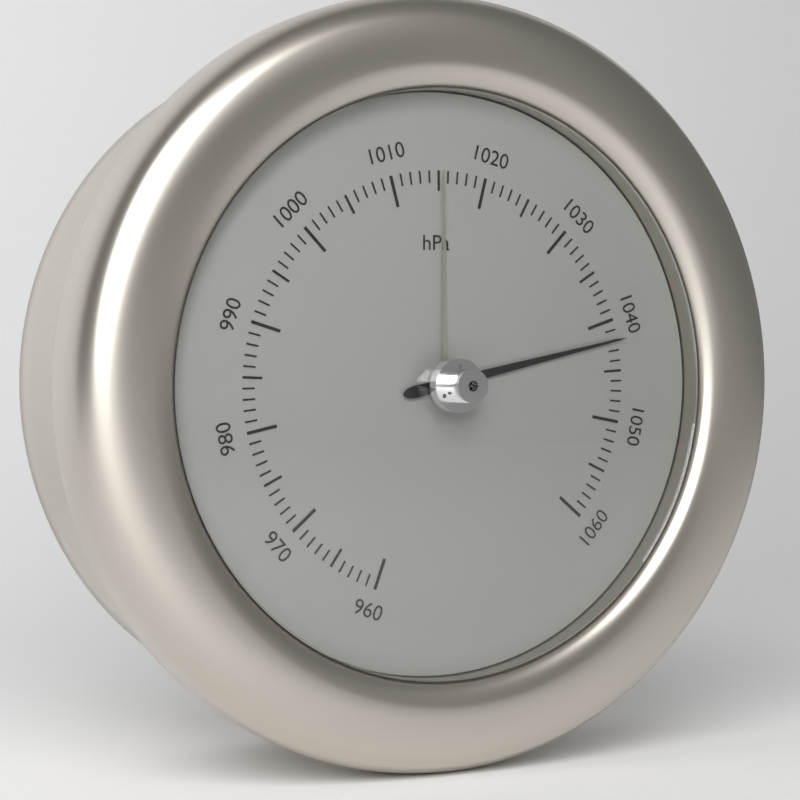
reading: 1042 hPa
